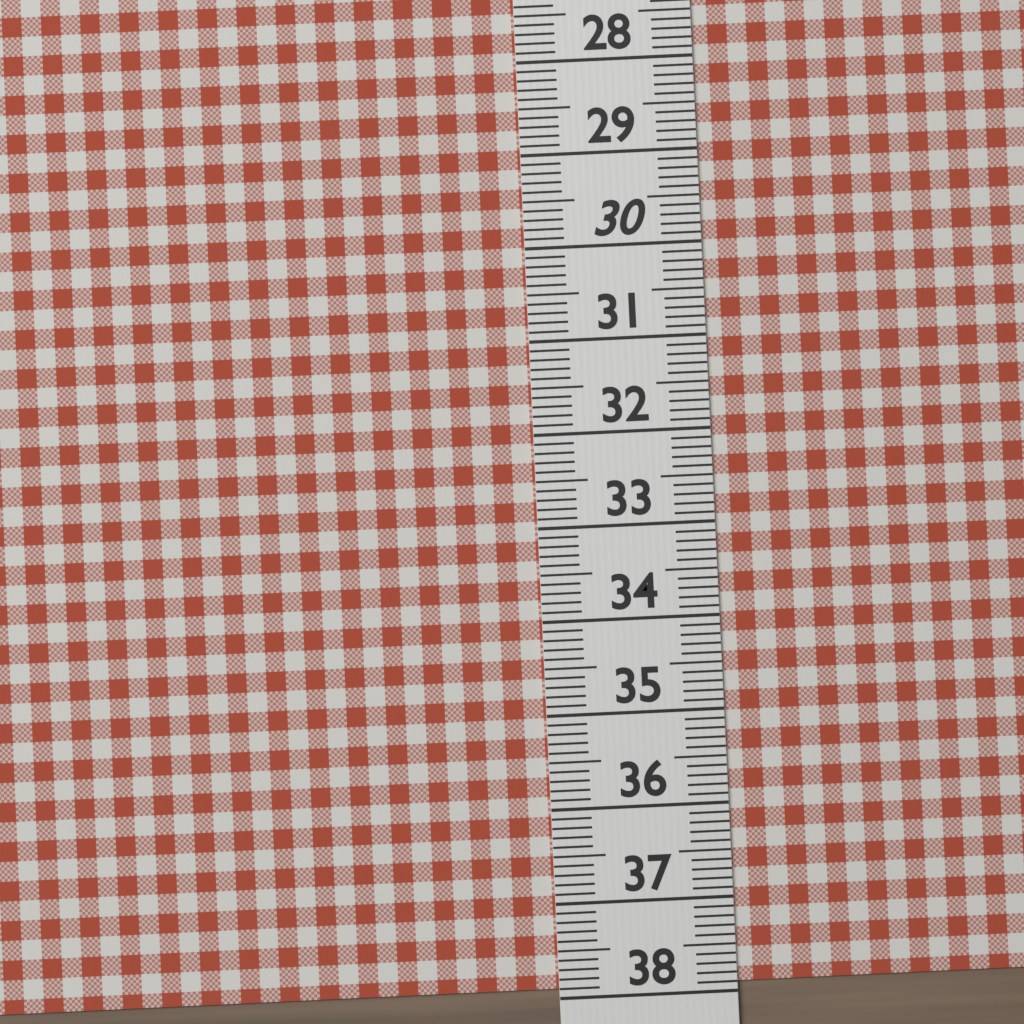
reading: 37.9 (no unit)
